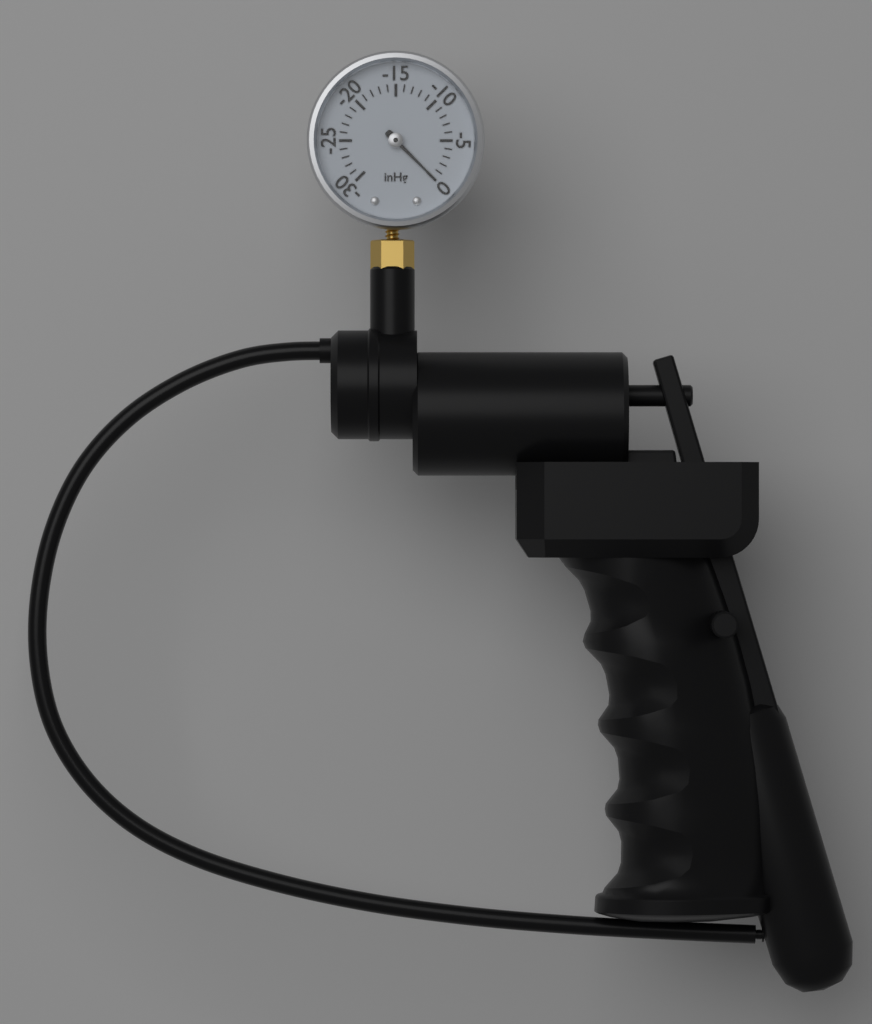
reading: 0 inHg
